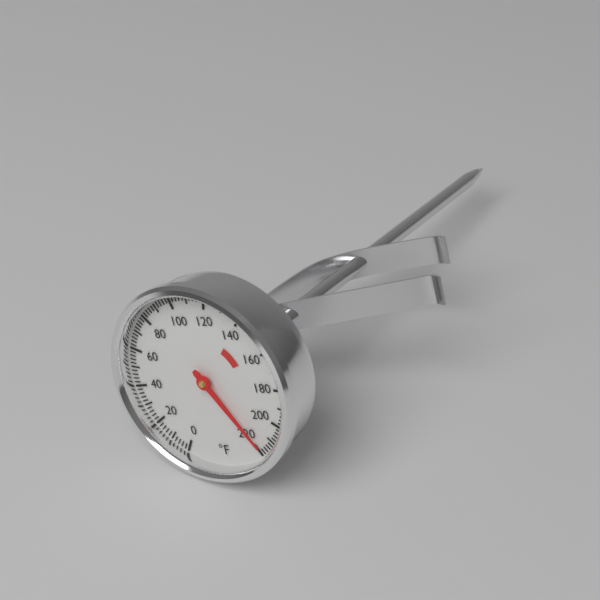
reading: 218 °F
